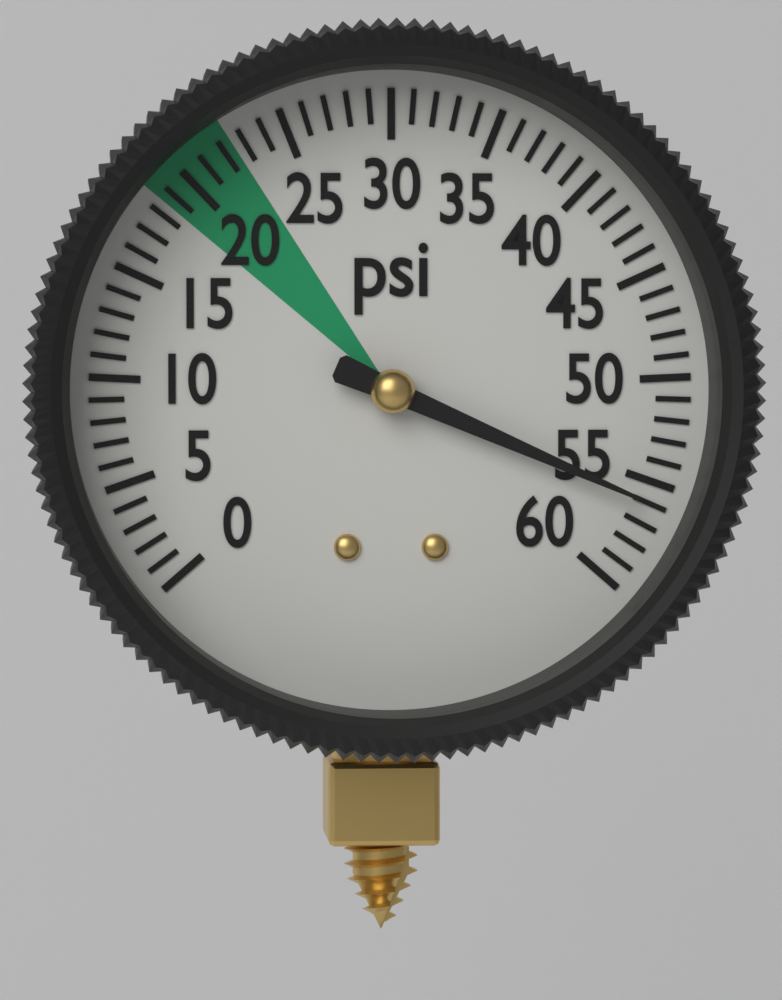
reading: 56 psi
